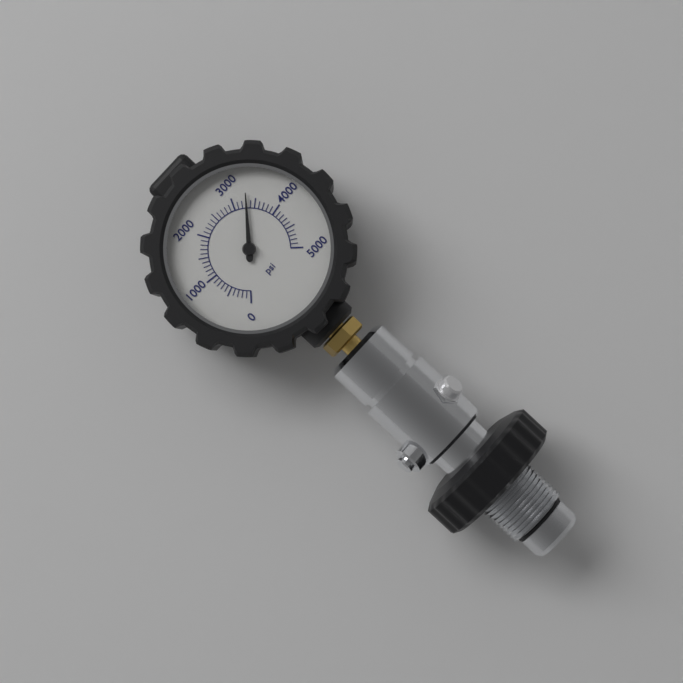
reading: 3300 psi
